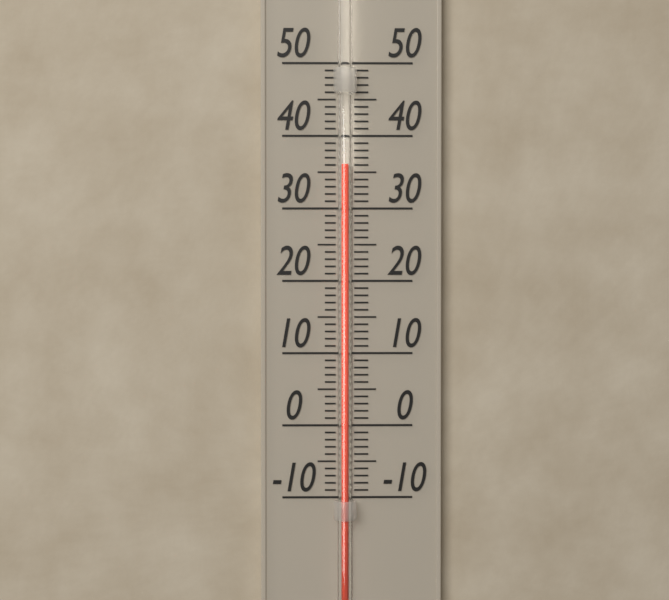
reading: 36 (no unit)
